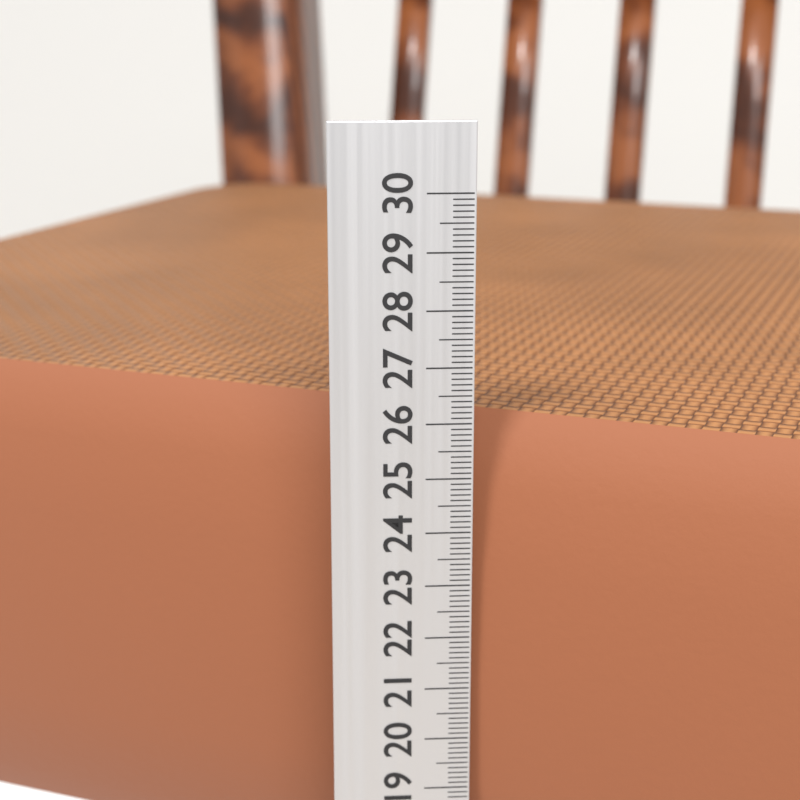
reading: 26.0 cm
